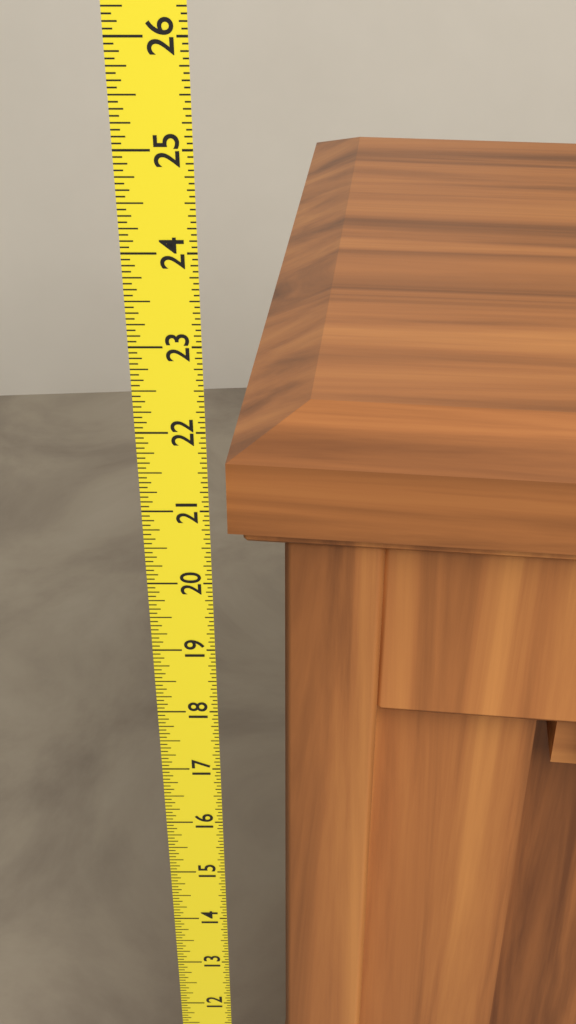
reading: 21.8125 (no unit)
